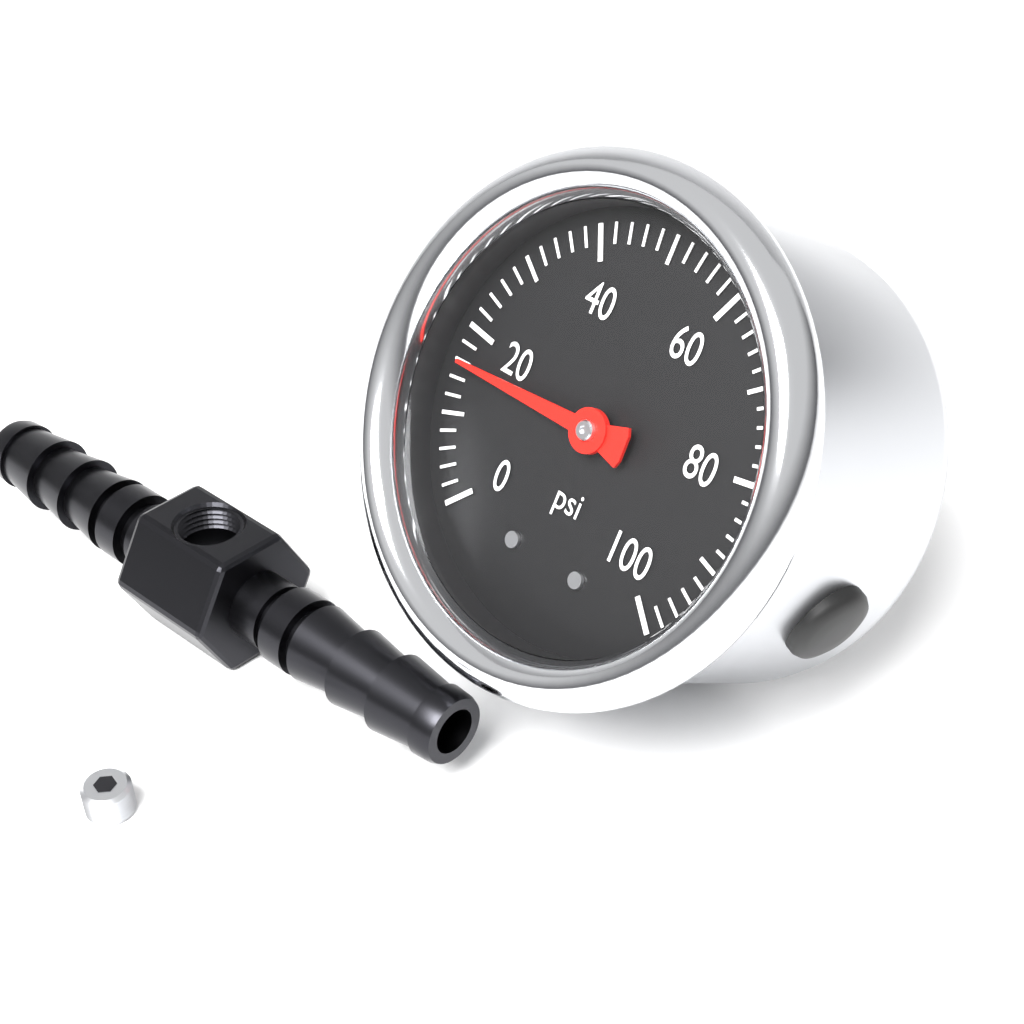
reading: 16 psi
